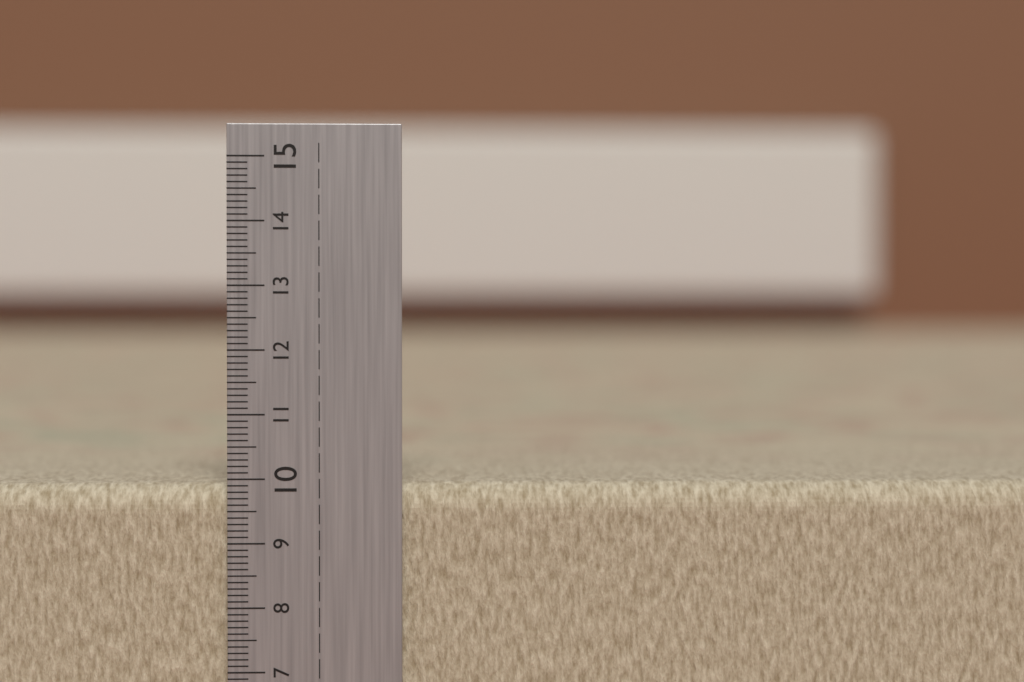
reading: 9.9 cm
